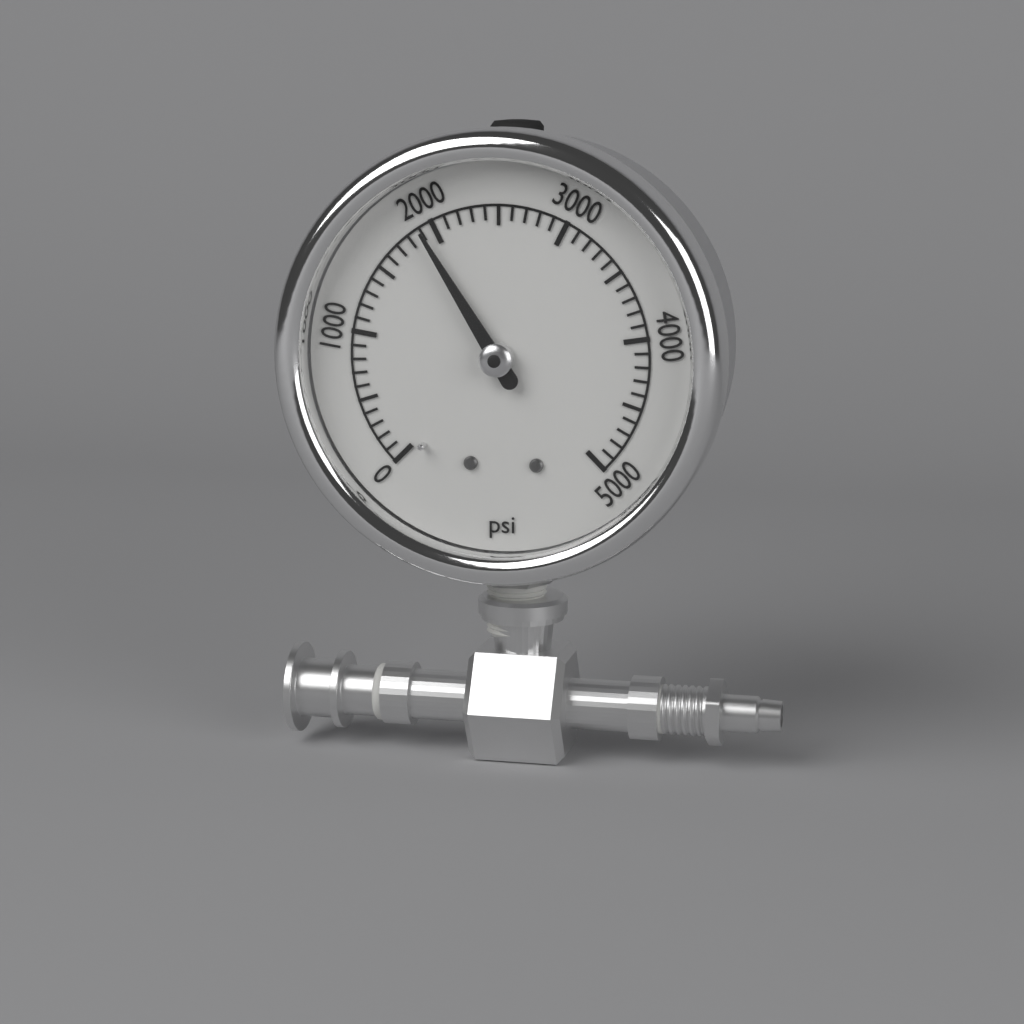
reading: 1900 psi
